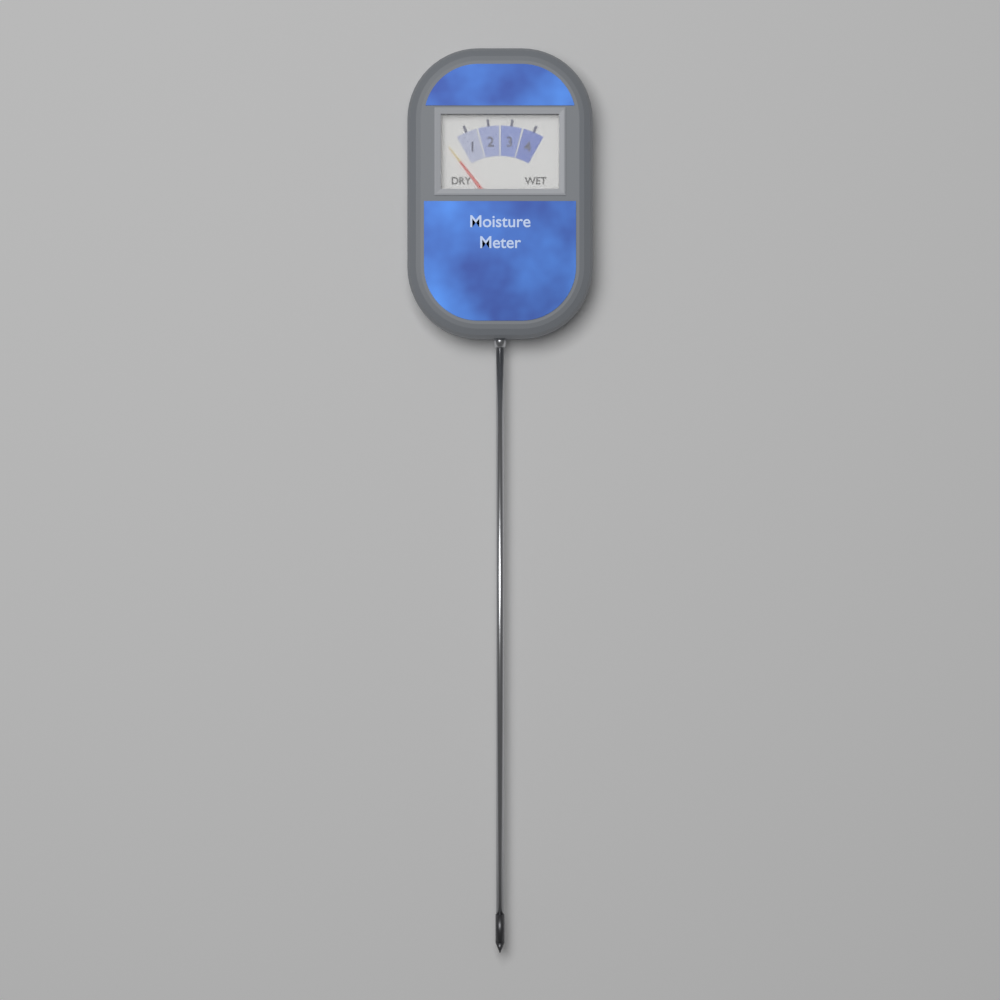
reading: 0 (no unit)
